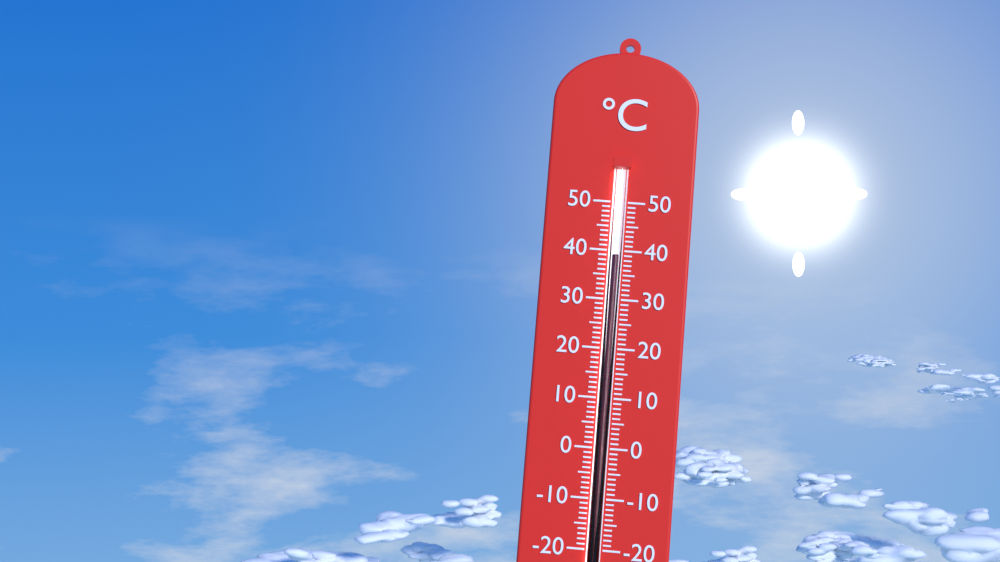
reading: 39 °C
